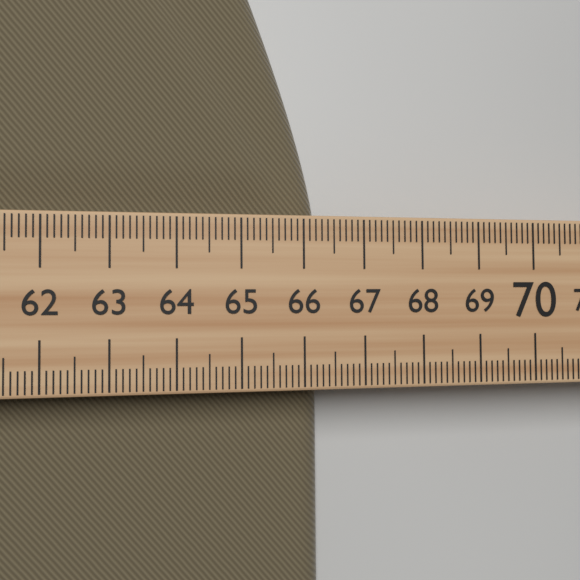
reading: 66.4 (no unit)
